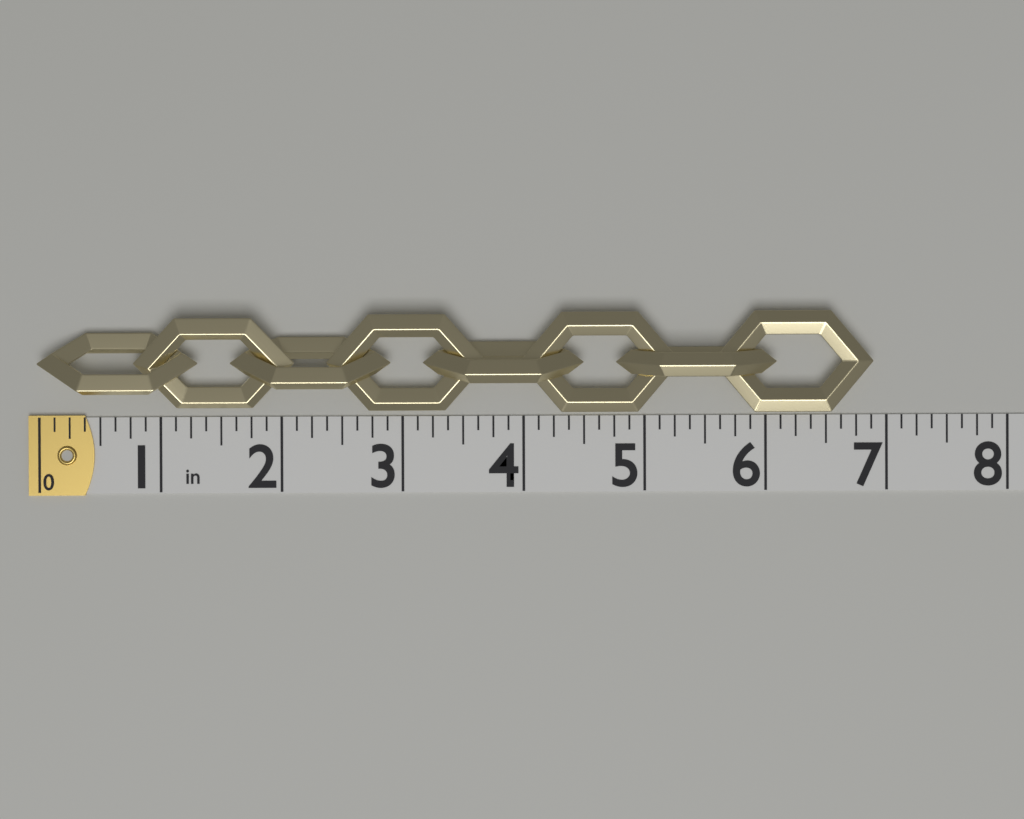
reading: 6.875 in
